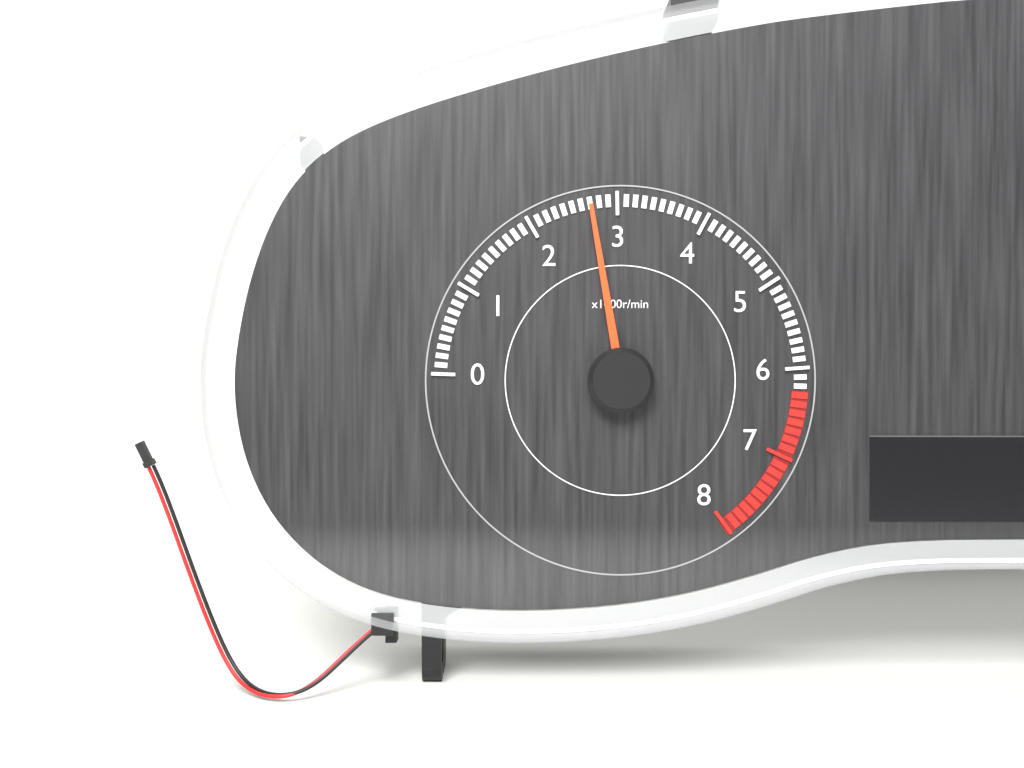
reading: 2700 r/min
